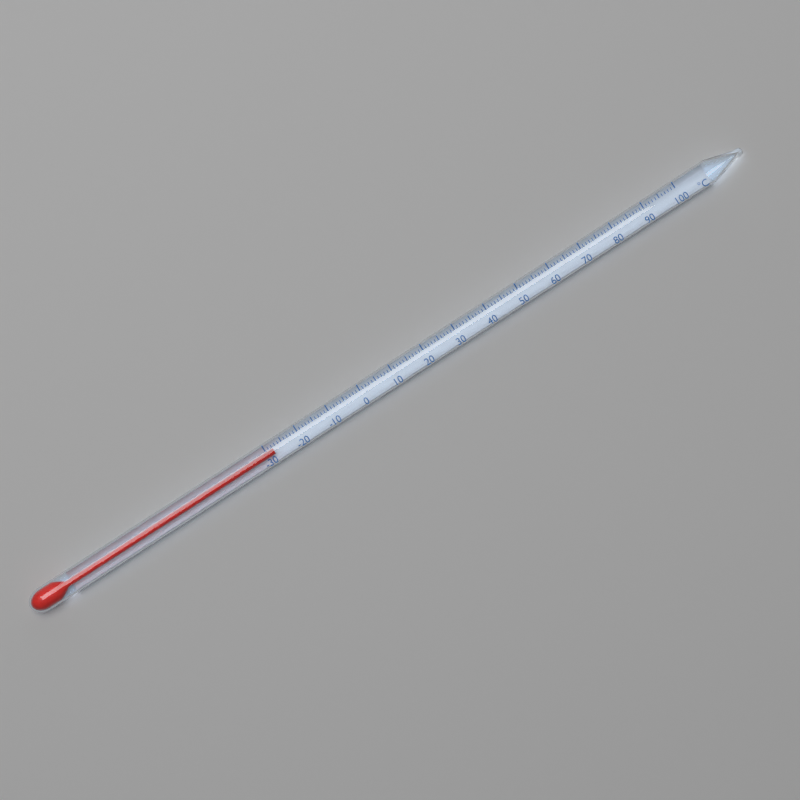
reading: -28 °C
